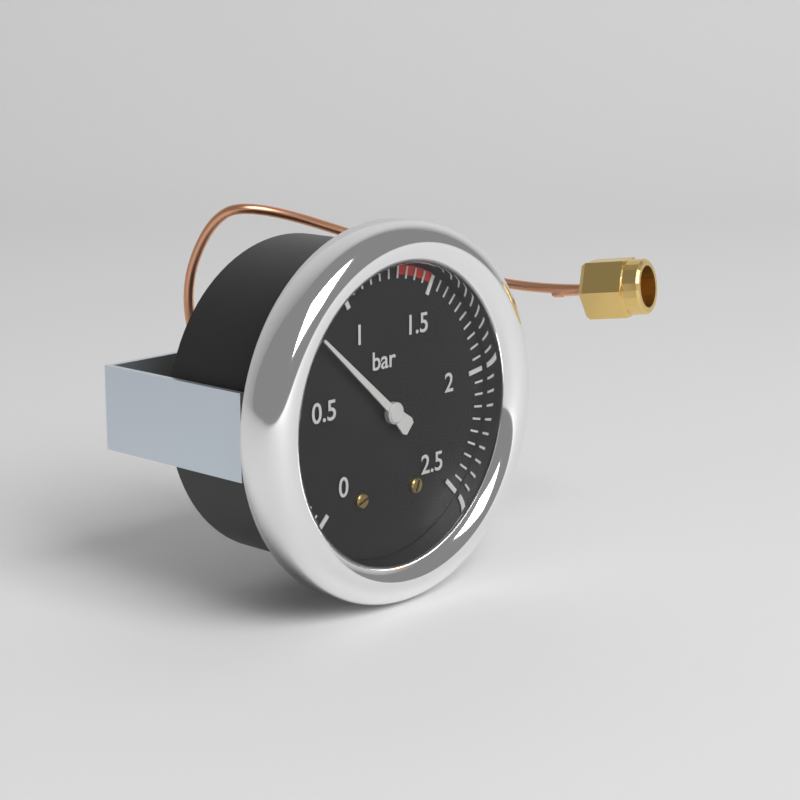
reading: 0.80 bar
